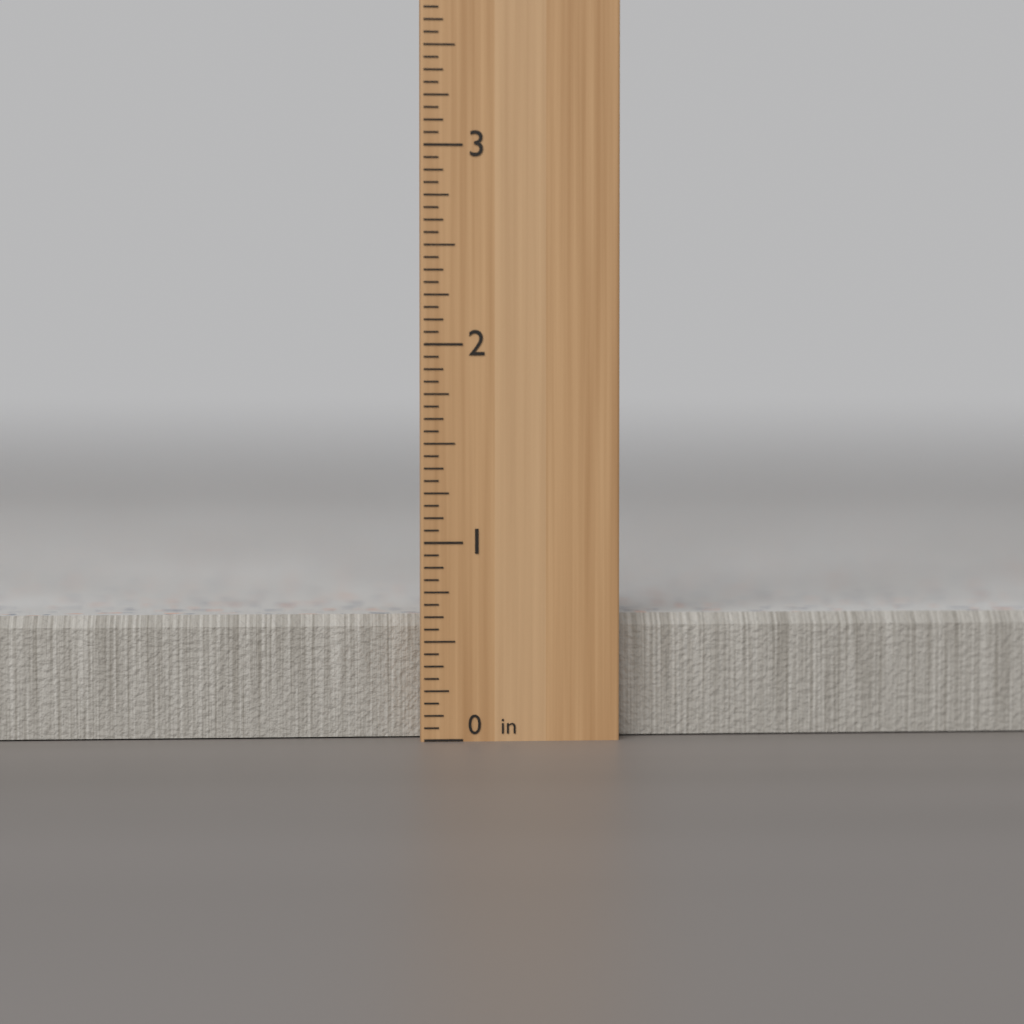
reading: 0.6250 in
